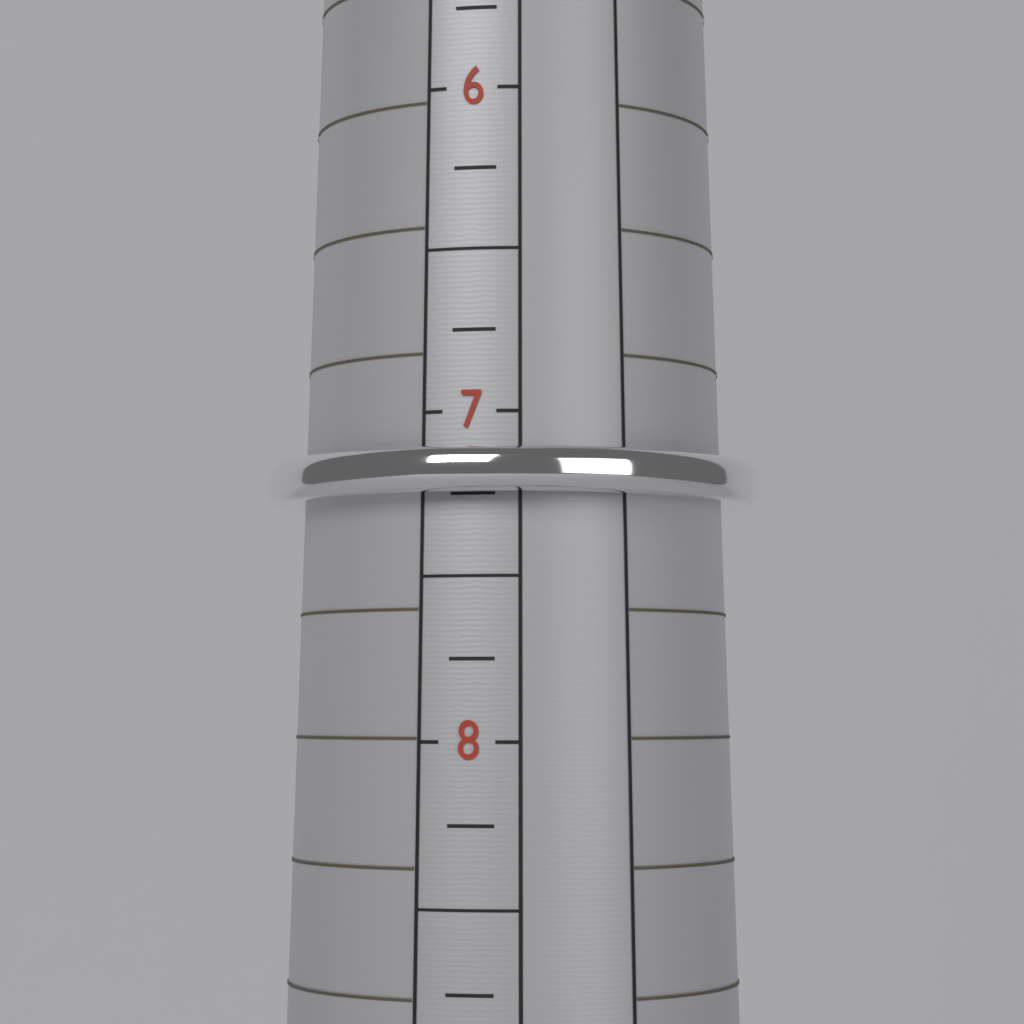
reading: 7.25 (no unit)
